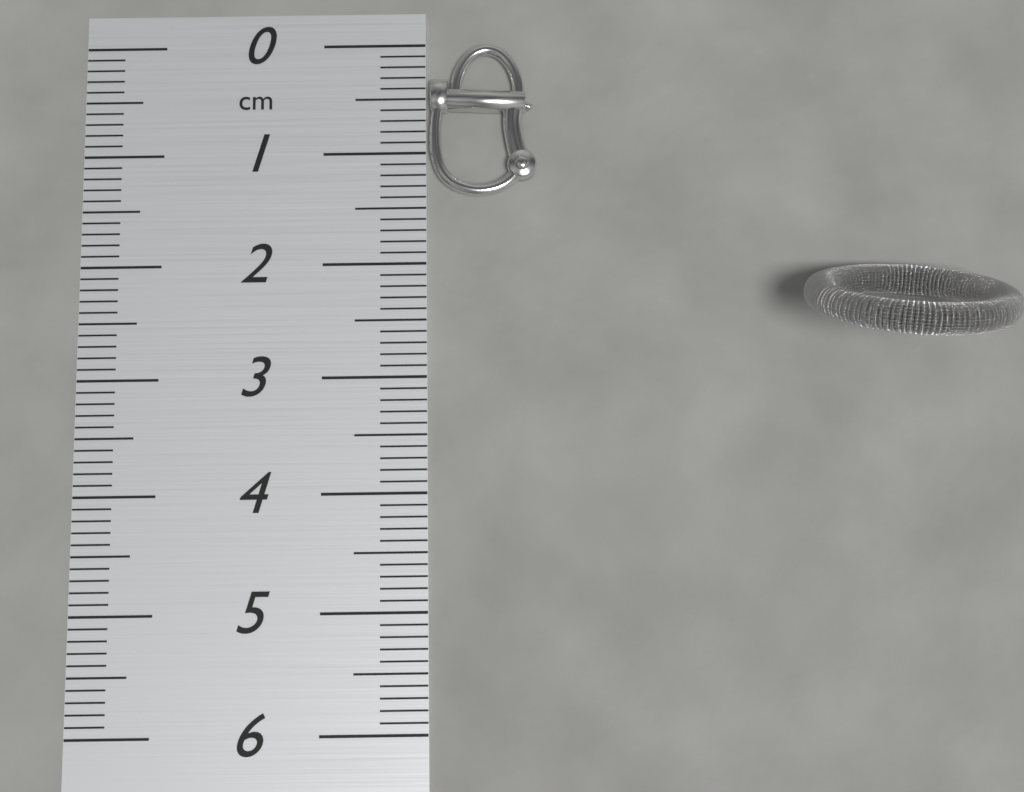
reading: 1.4 cm
